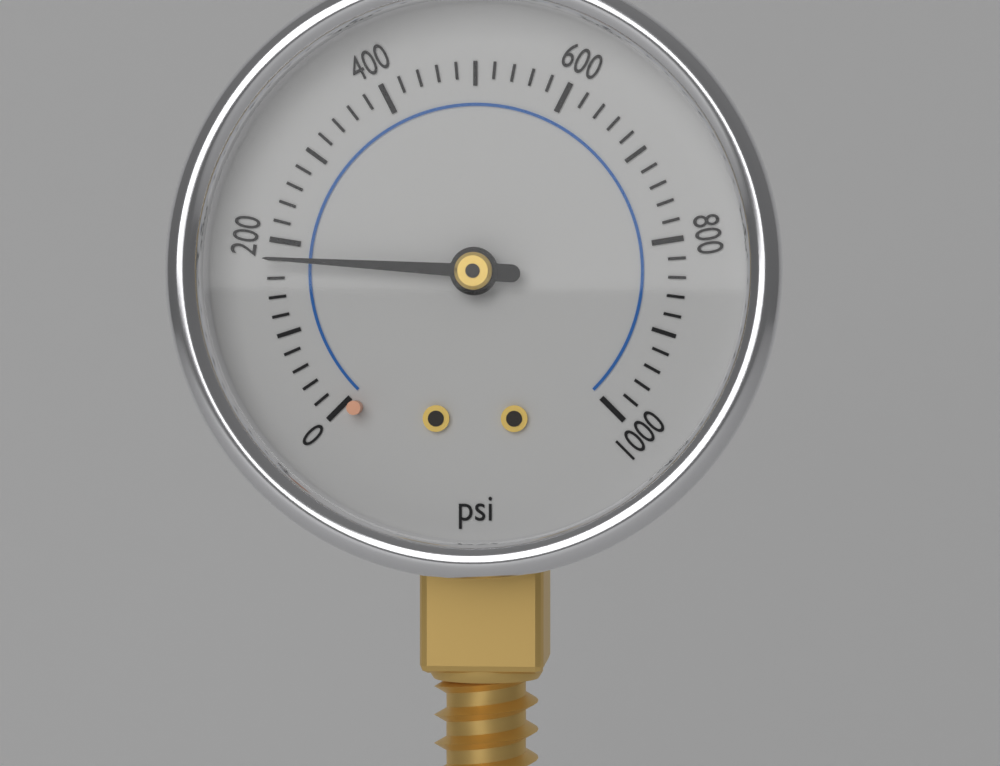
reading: 180 psi
